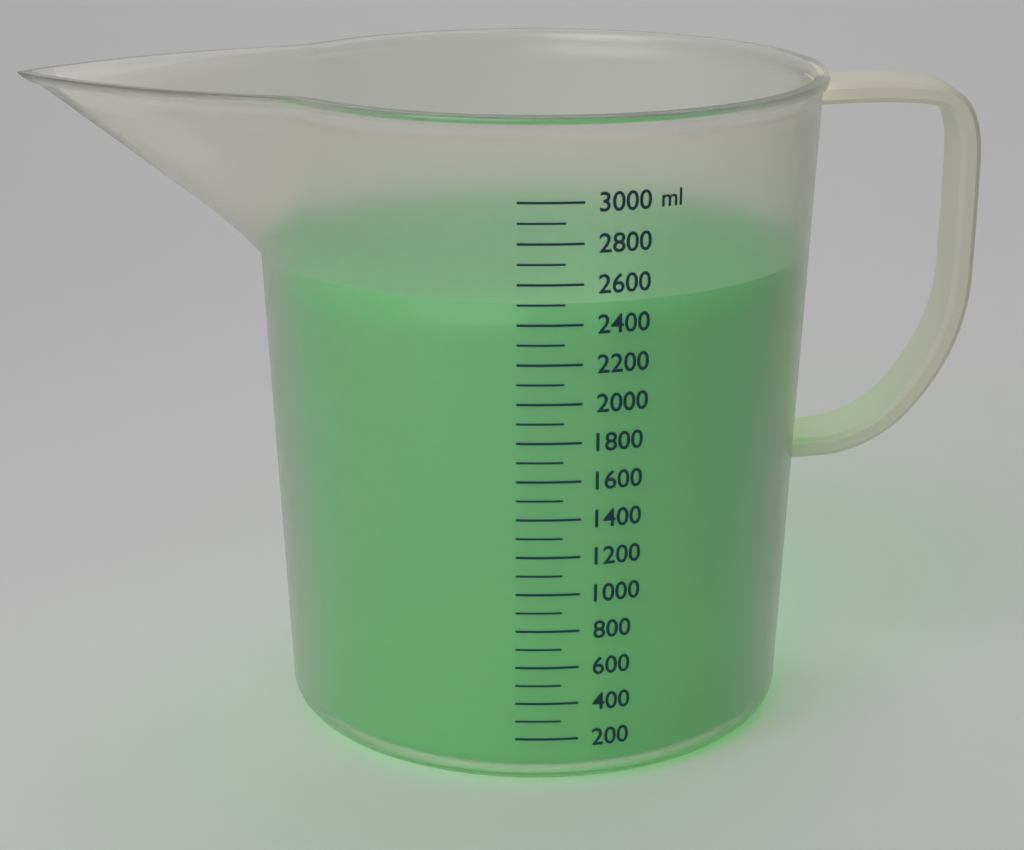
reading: 2500 ml
